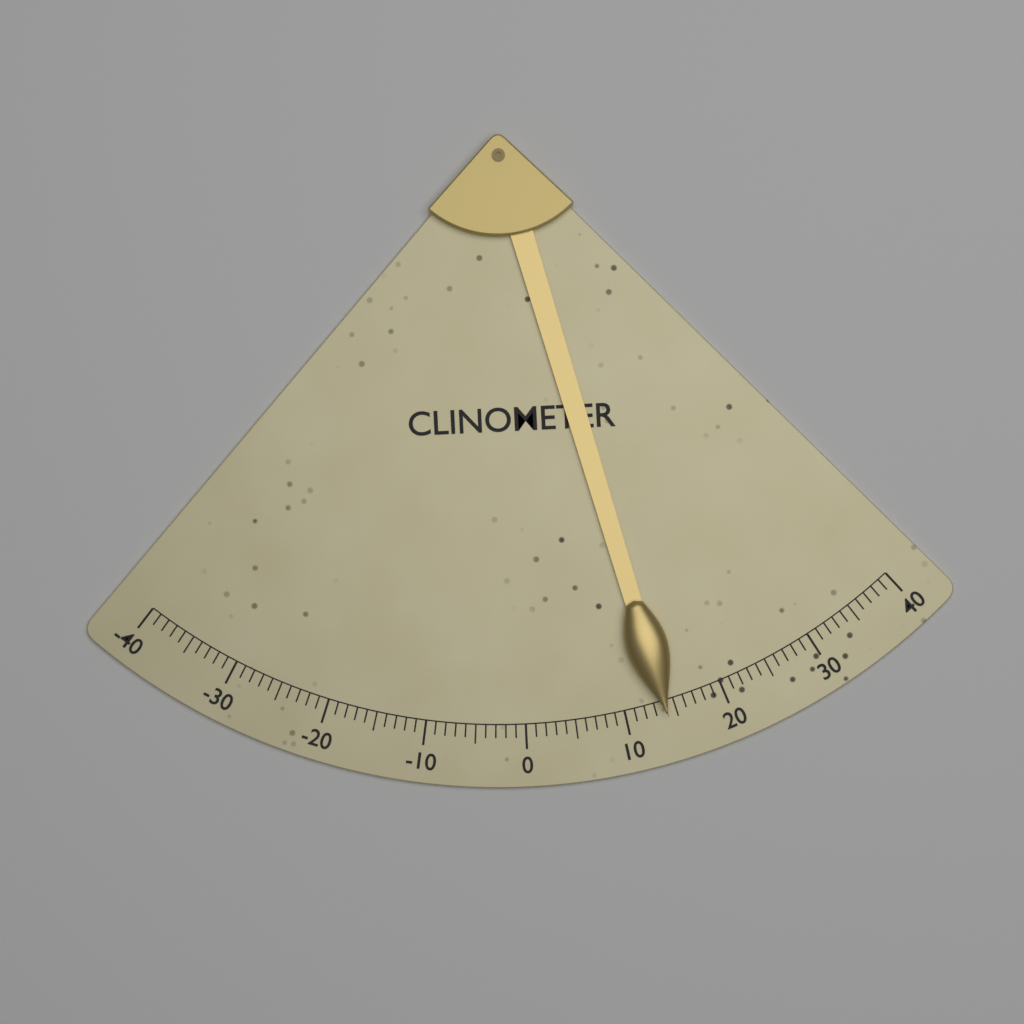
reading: 14 (no unit)
